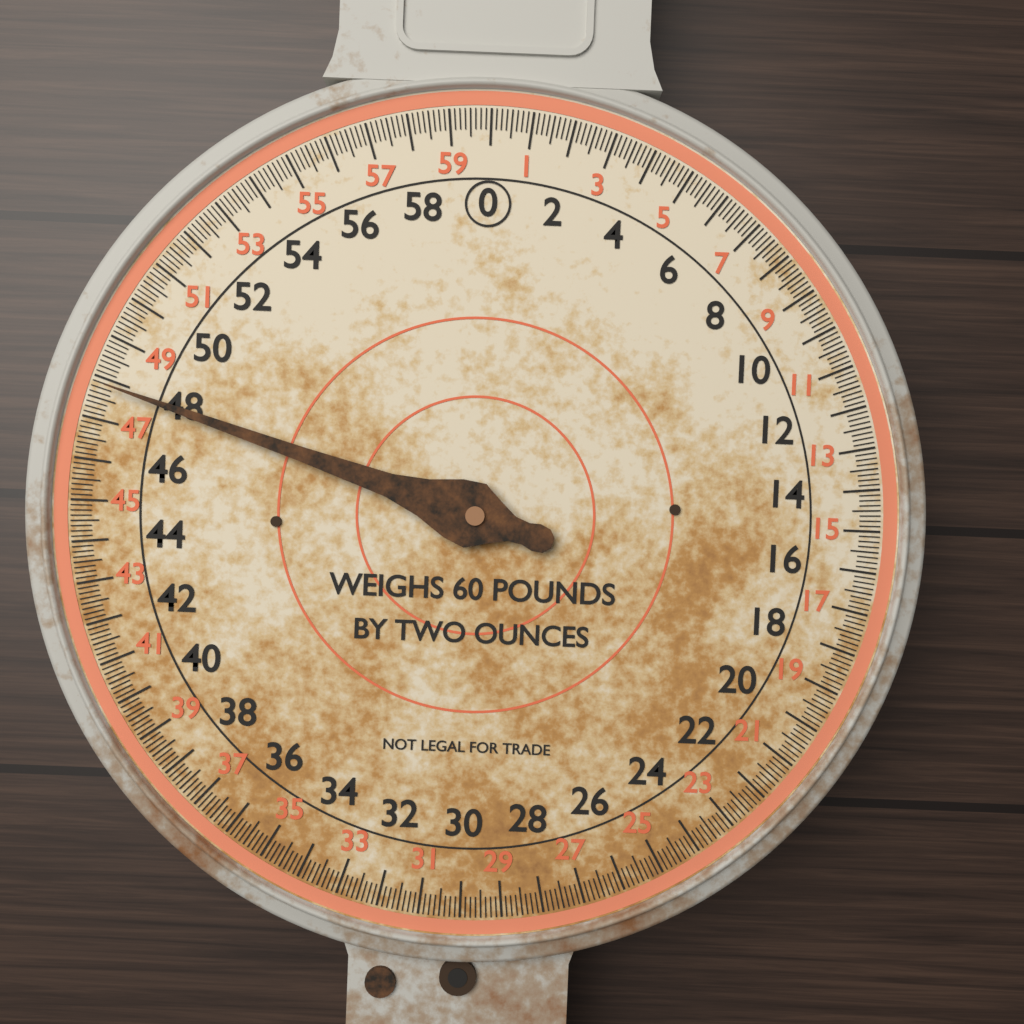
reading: 47.875 lb
